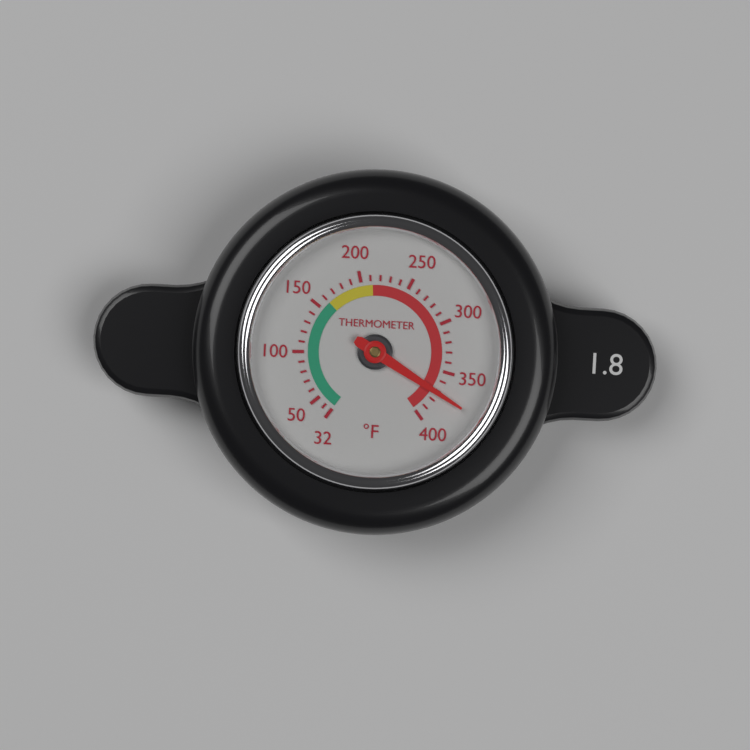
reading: 372 °F
